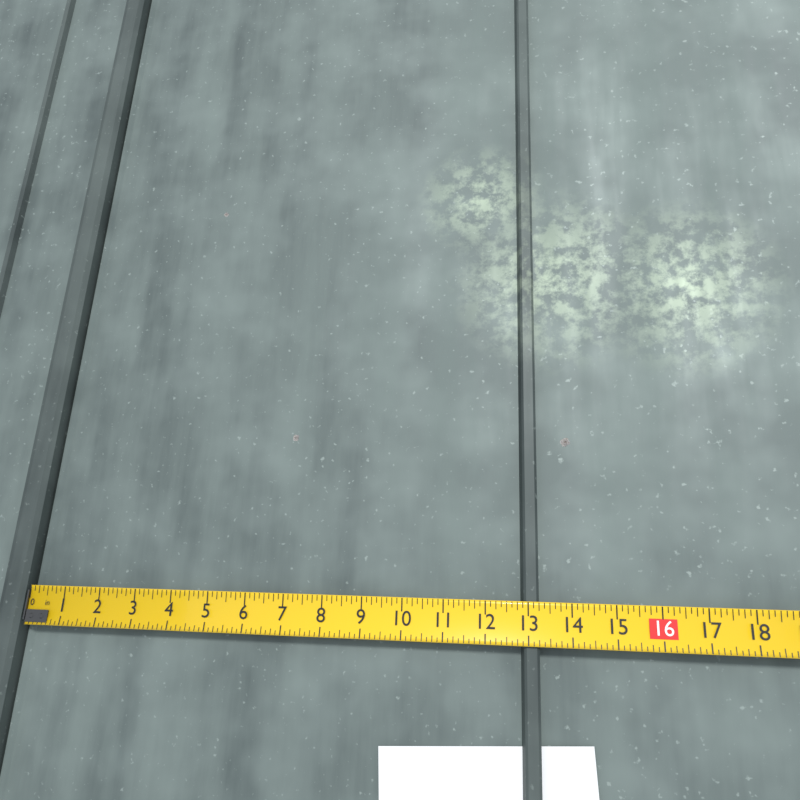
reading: 13.250 in
